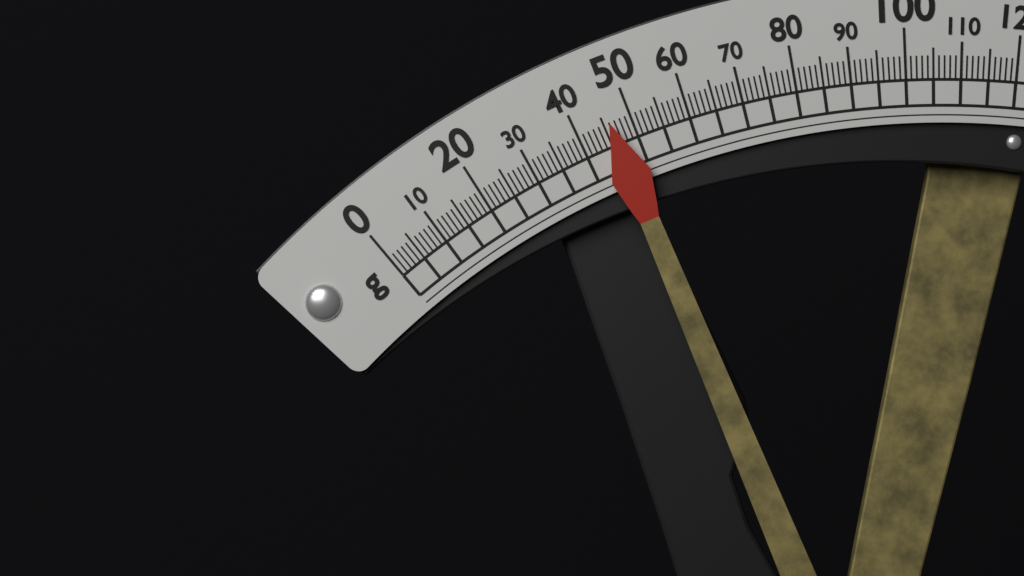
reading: 46 g
